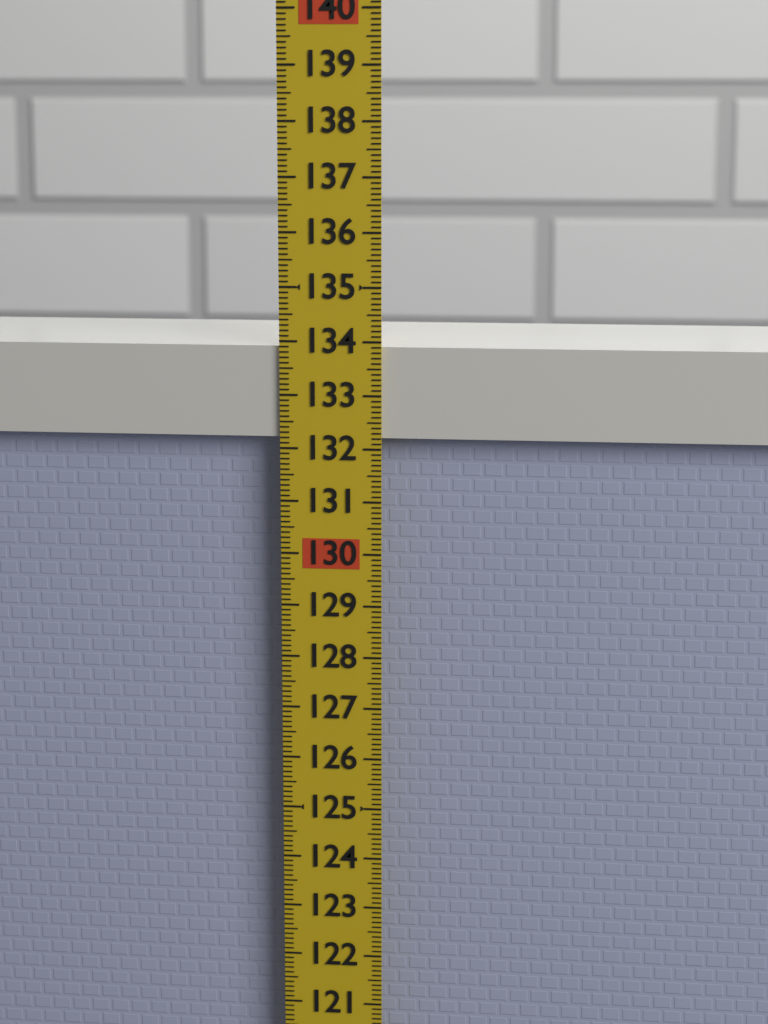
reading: 133.9 (no unit)
